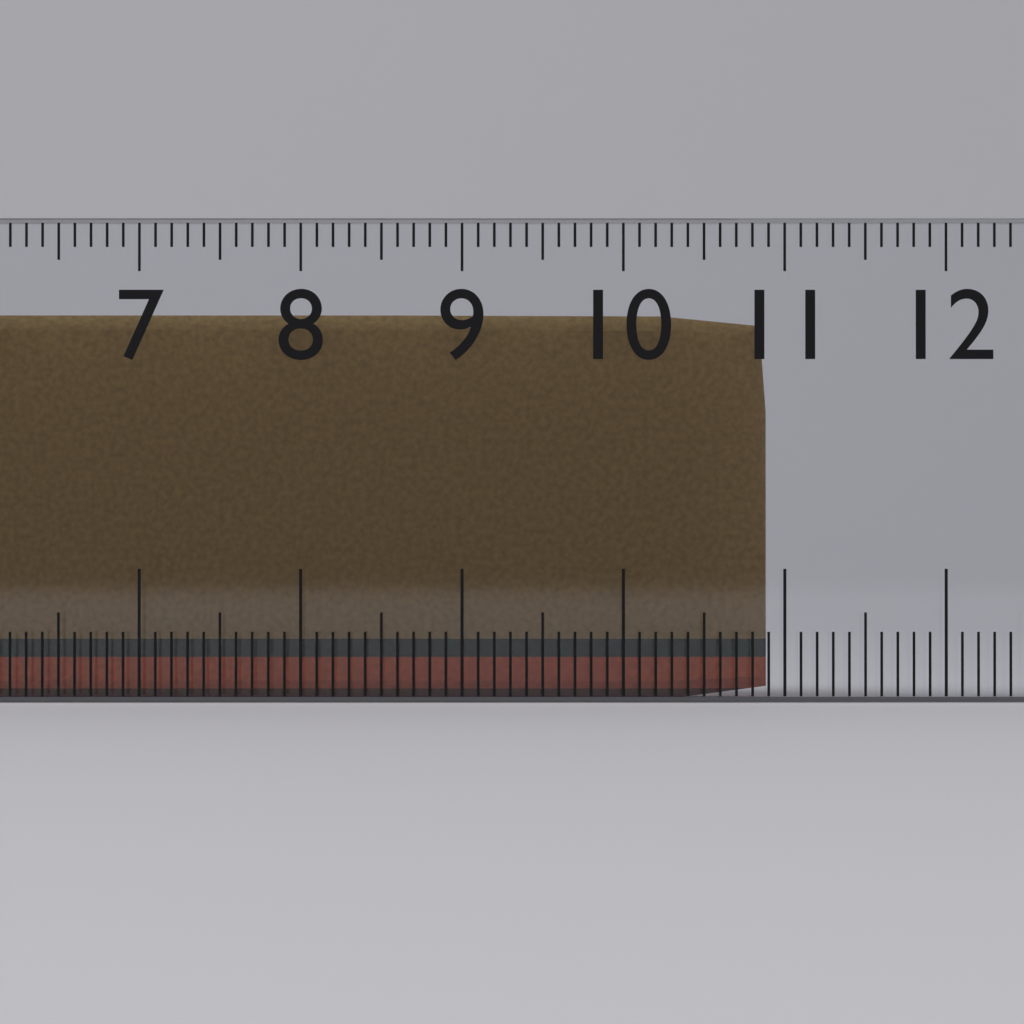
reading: 10.9 cm
